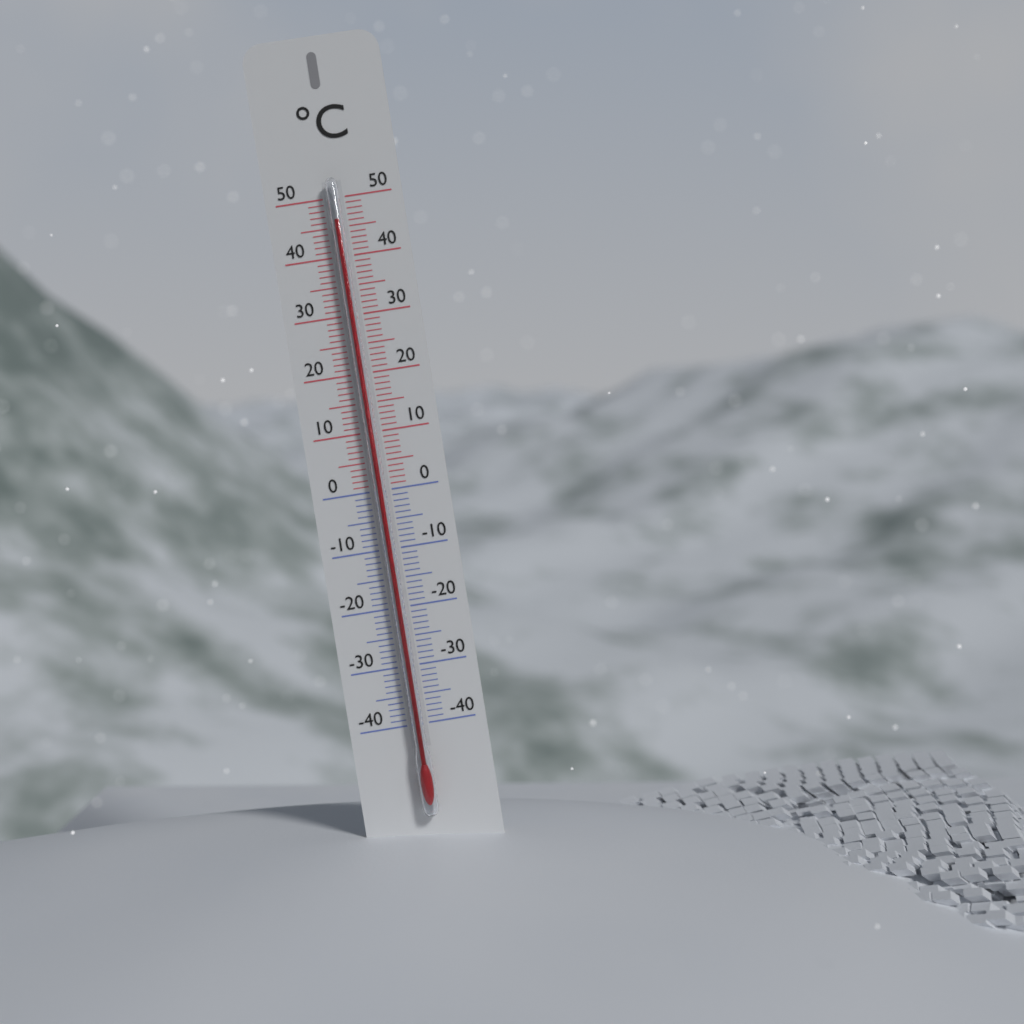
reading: 46 °C
